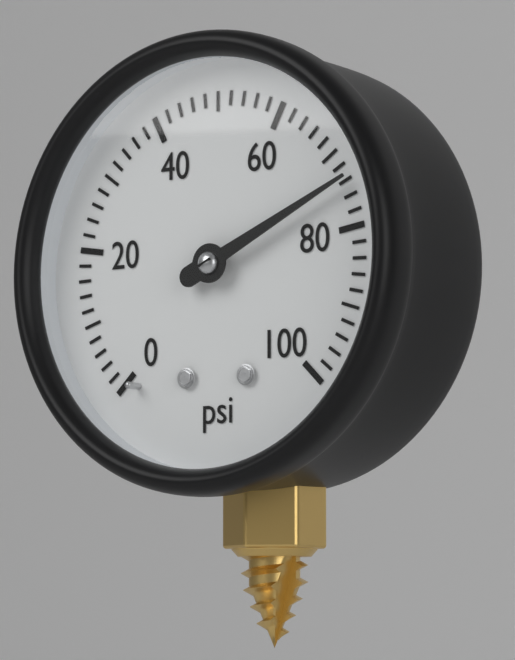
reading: 74 psi
